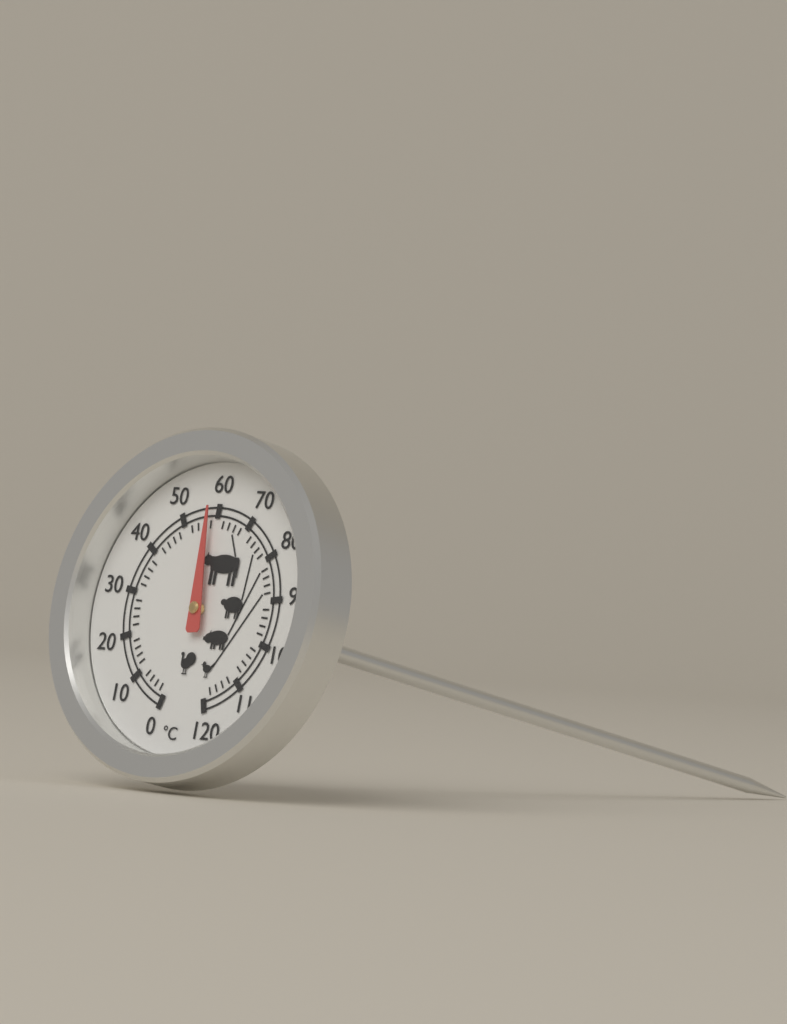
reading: 58 °C
